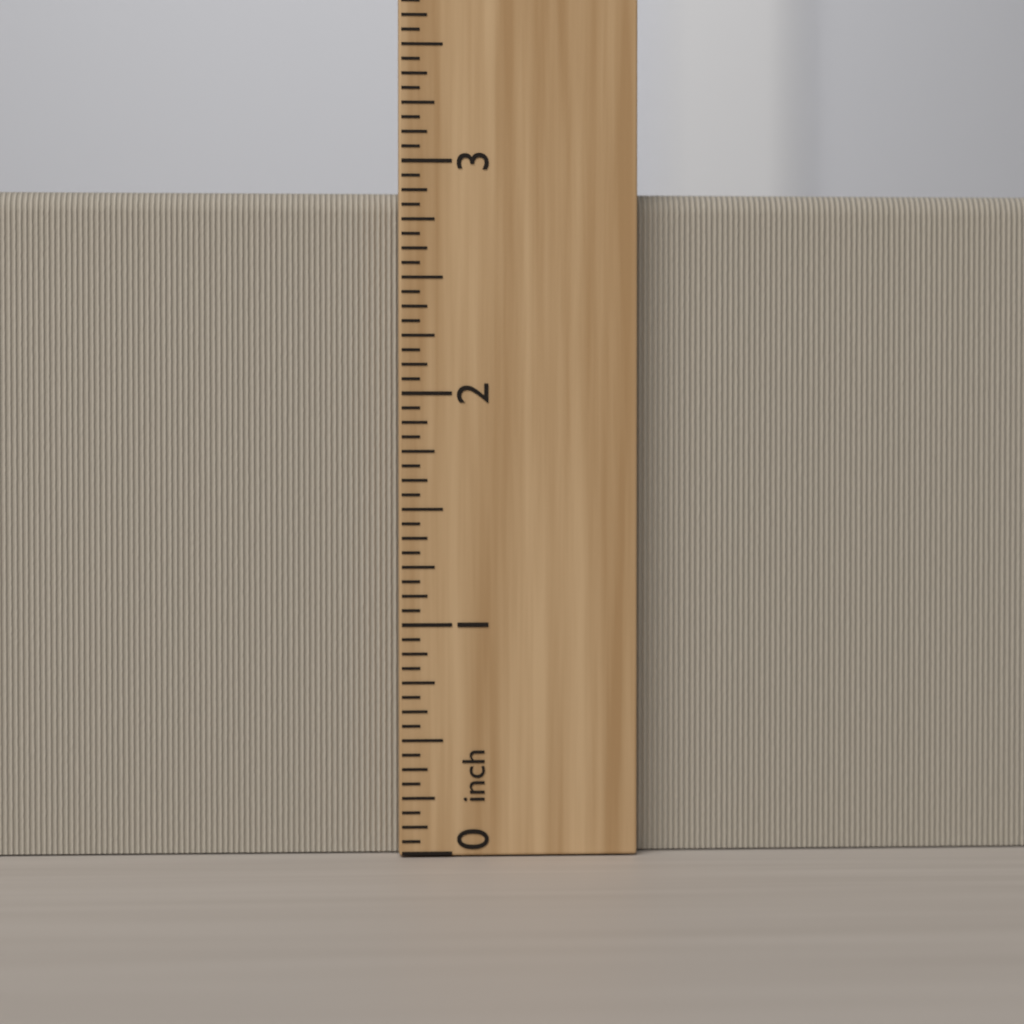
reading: 2.8750 inch
